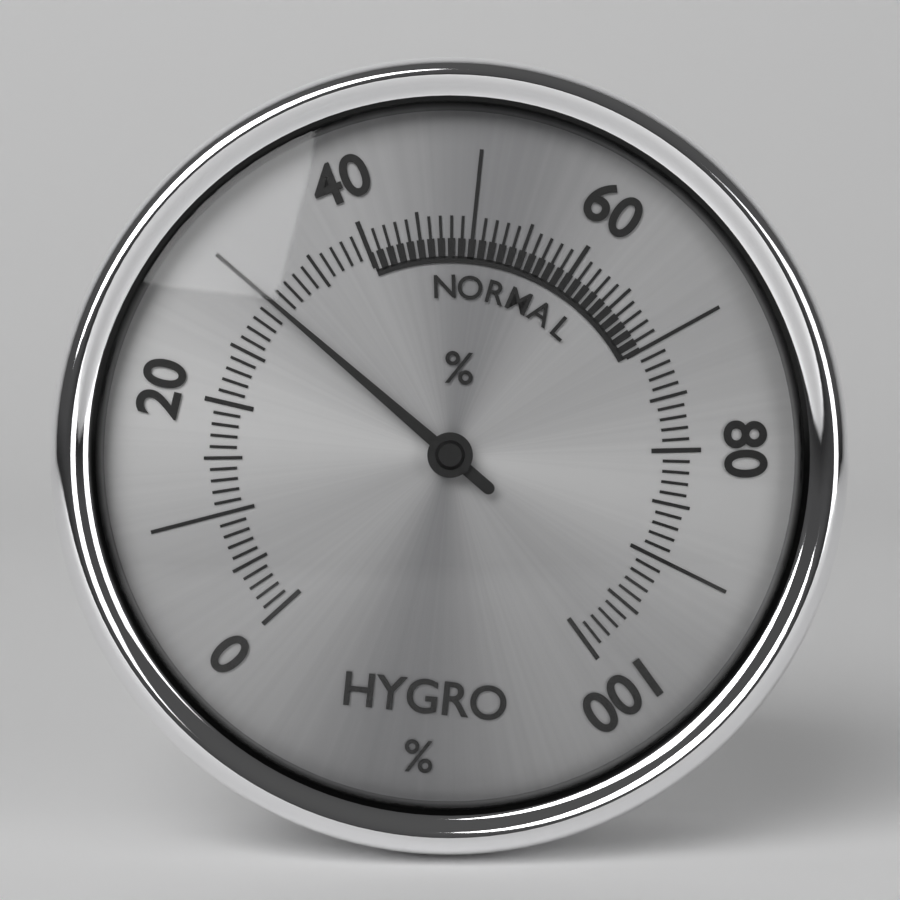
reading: 30 %
